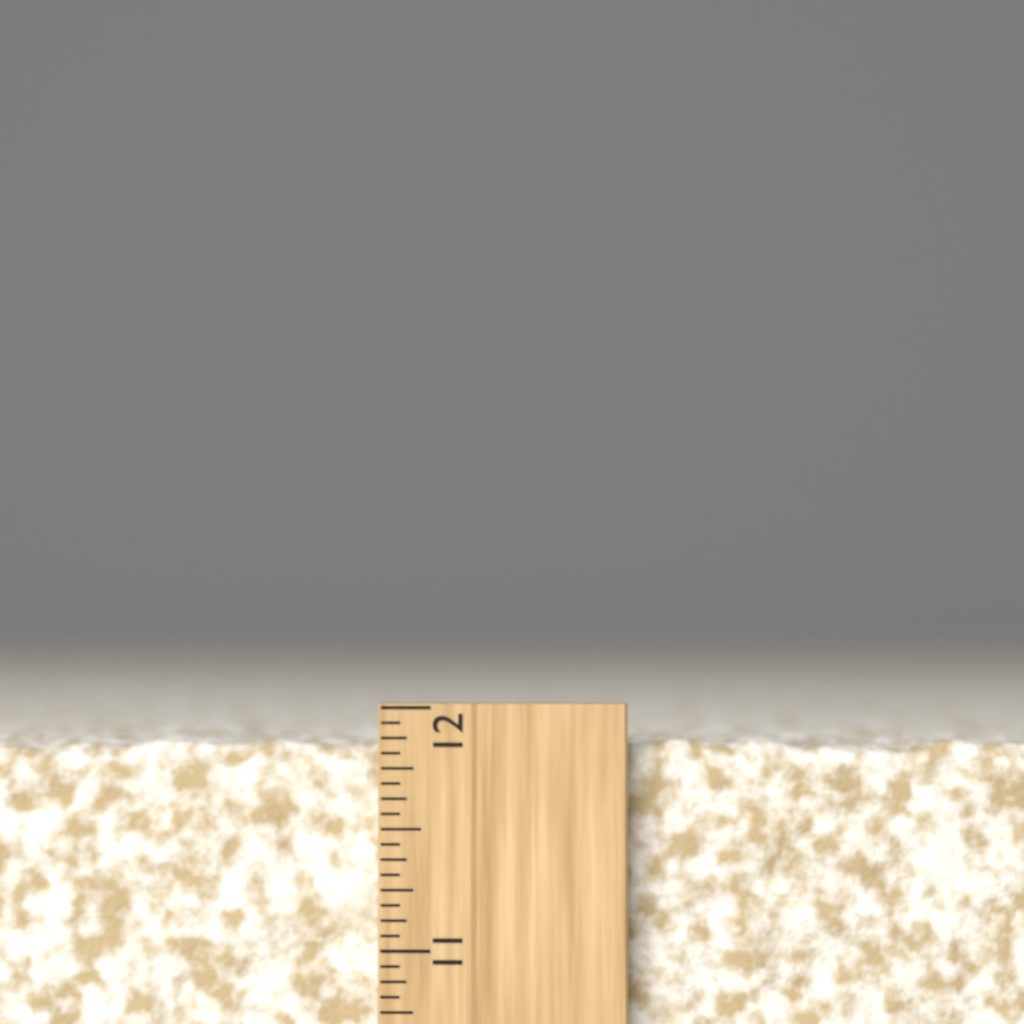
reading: 11.8750 inch
